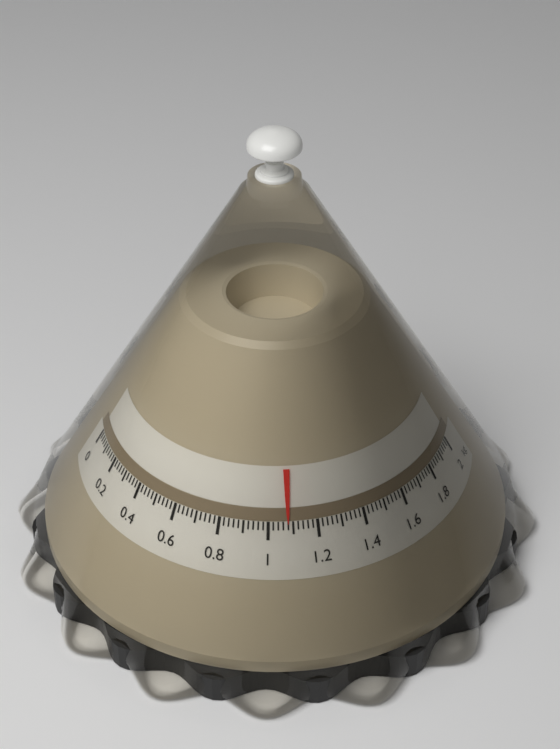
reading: 1.08 kg
